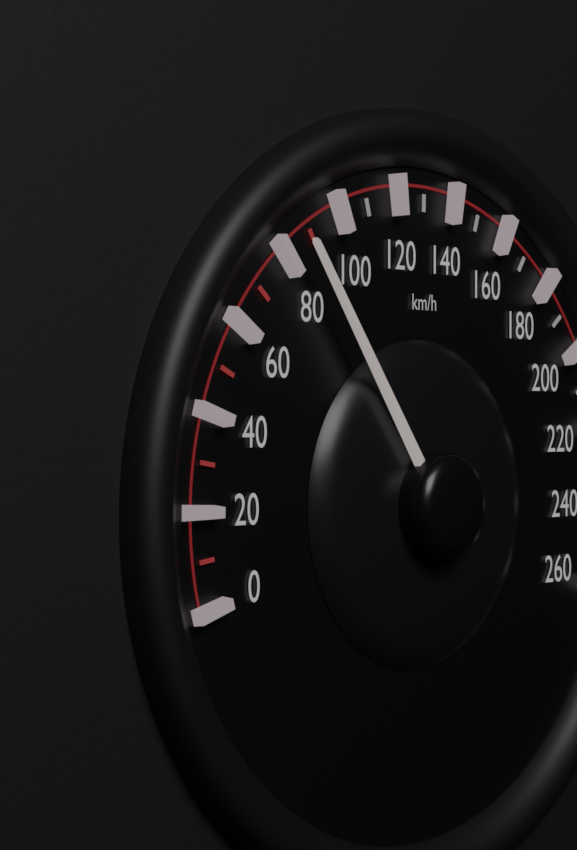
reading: 85 km/h
